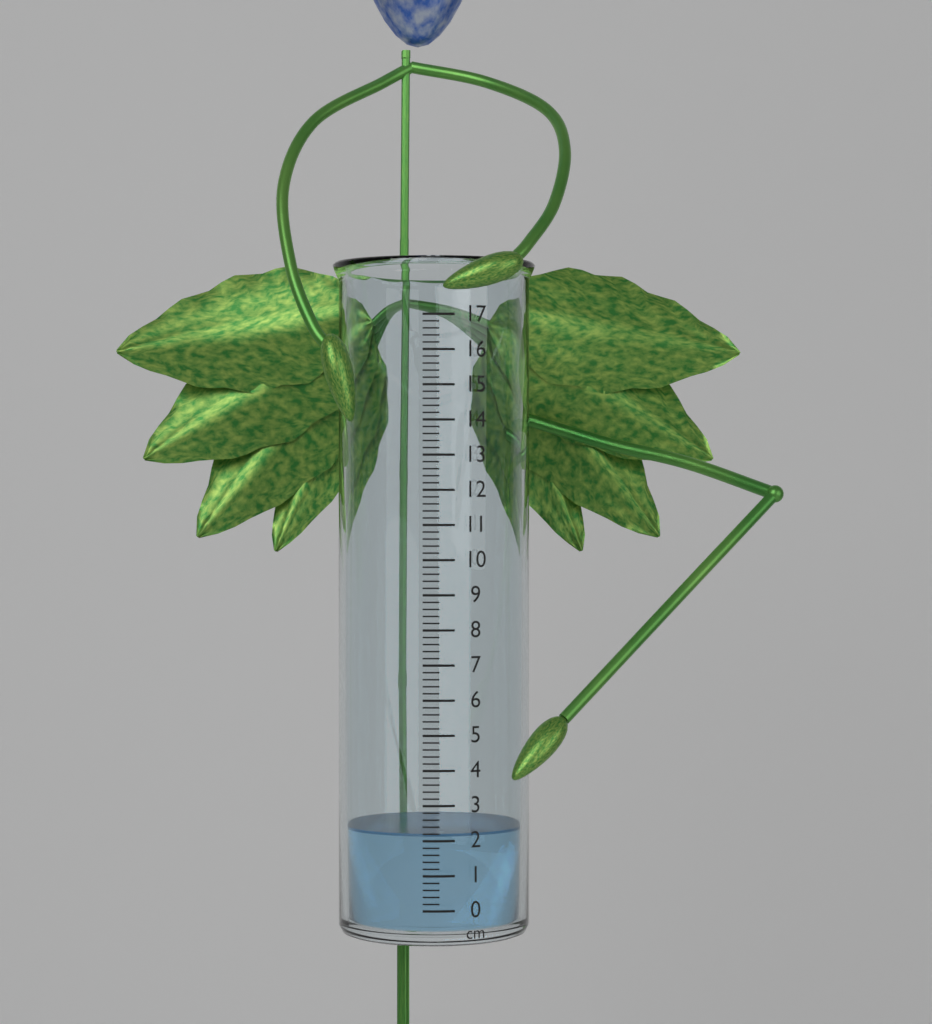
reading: 2.2 cm
